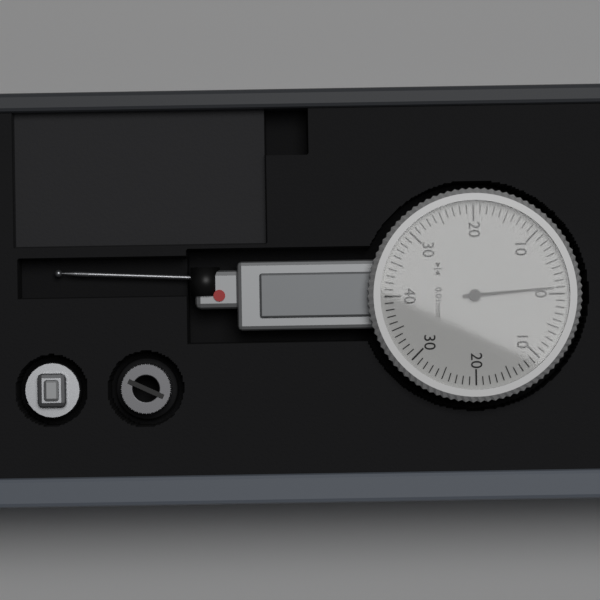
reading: 0.01 mm
